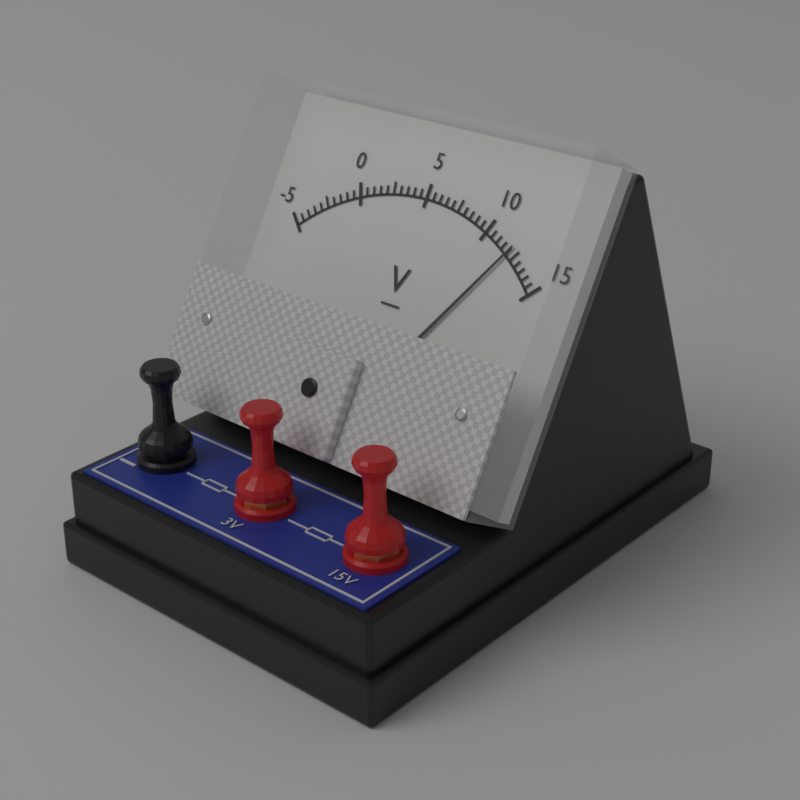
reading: 12.0 V
